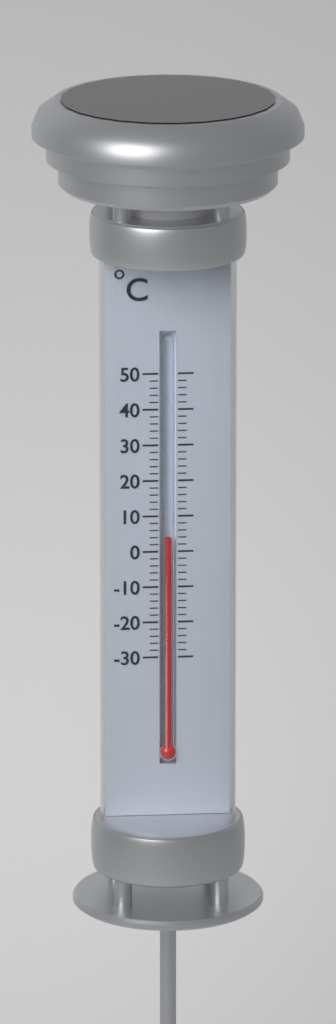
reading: 4 °C
